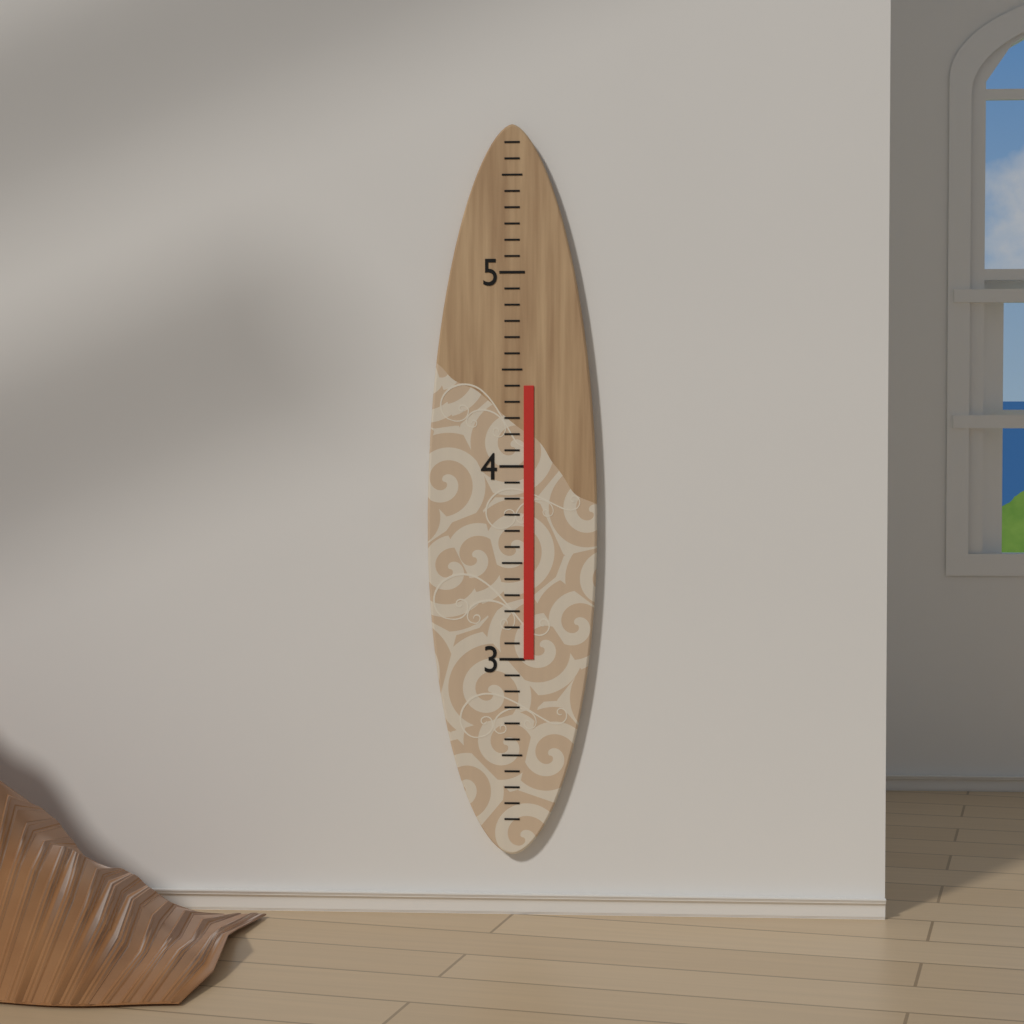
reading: 4.416666 (no unit)
